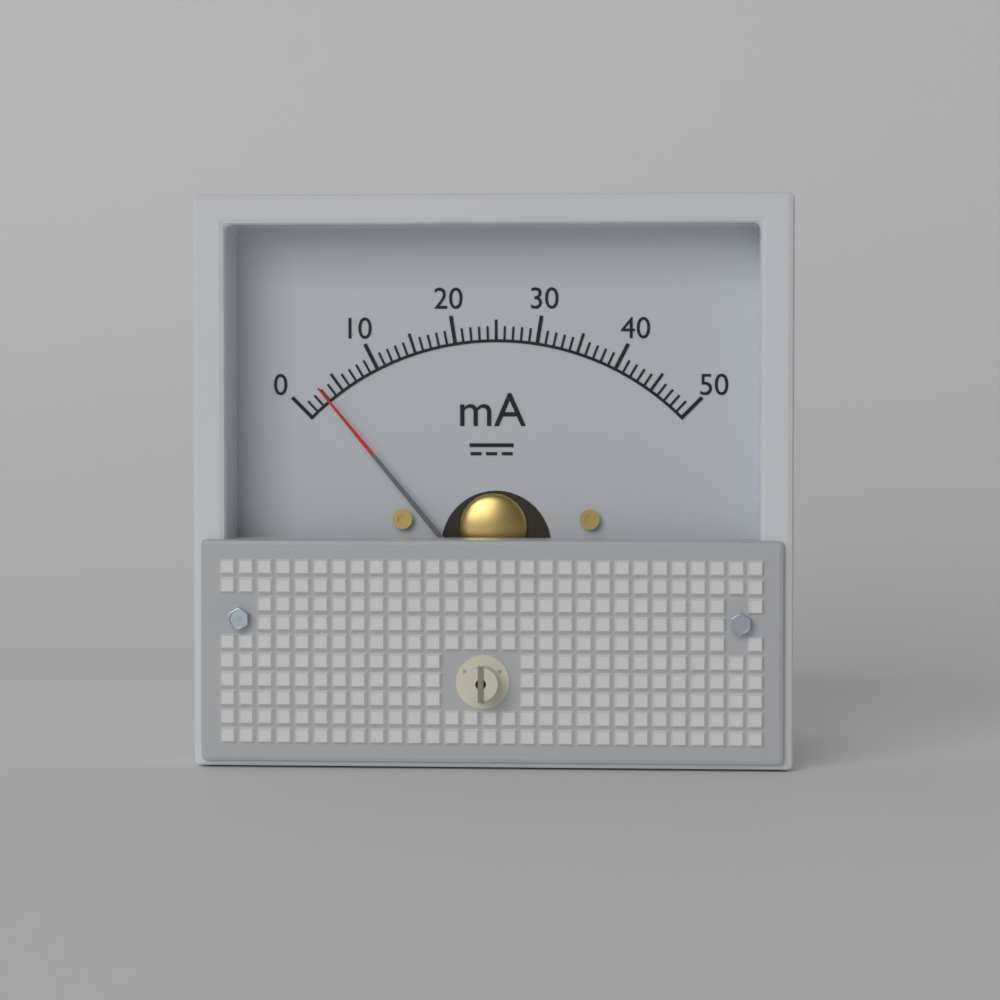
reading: 3 mA
